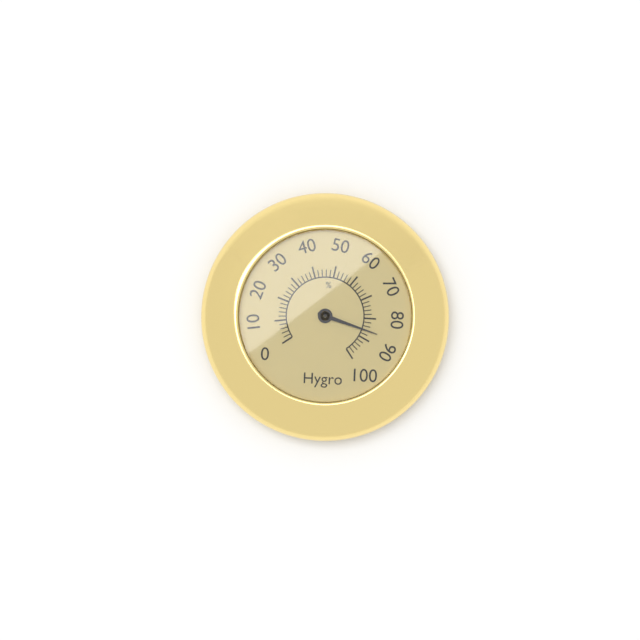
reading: 86 %
